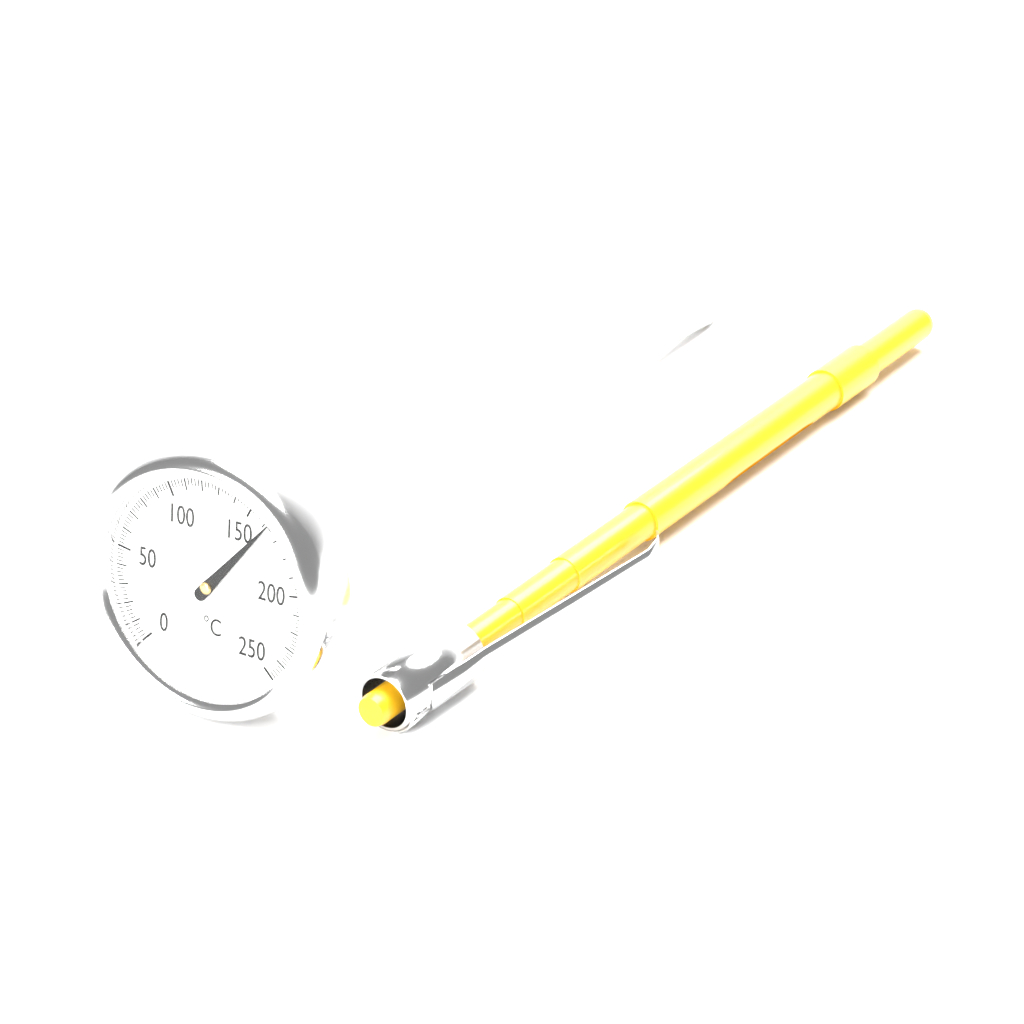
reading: 162 °C
